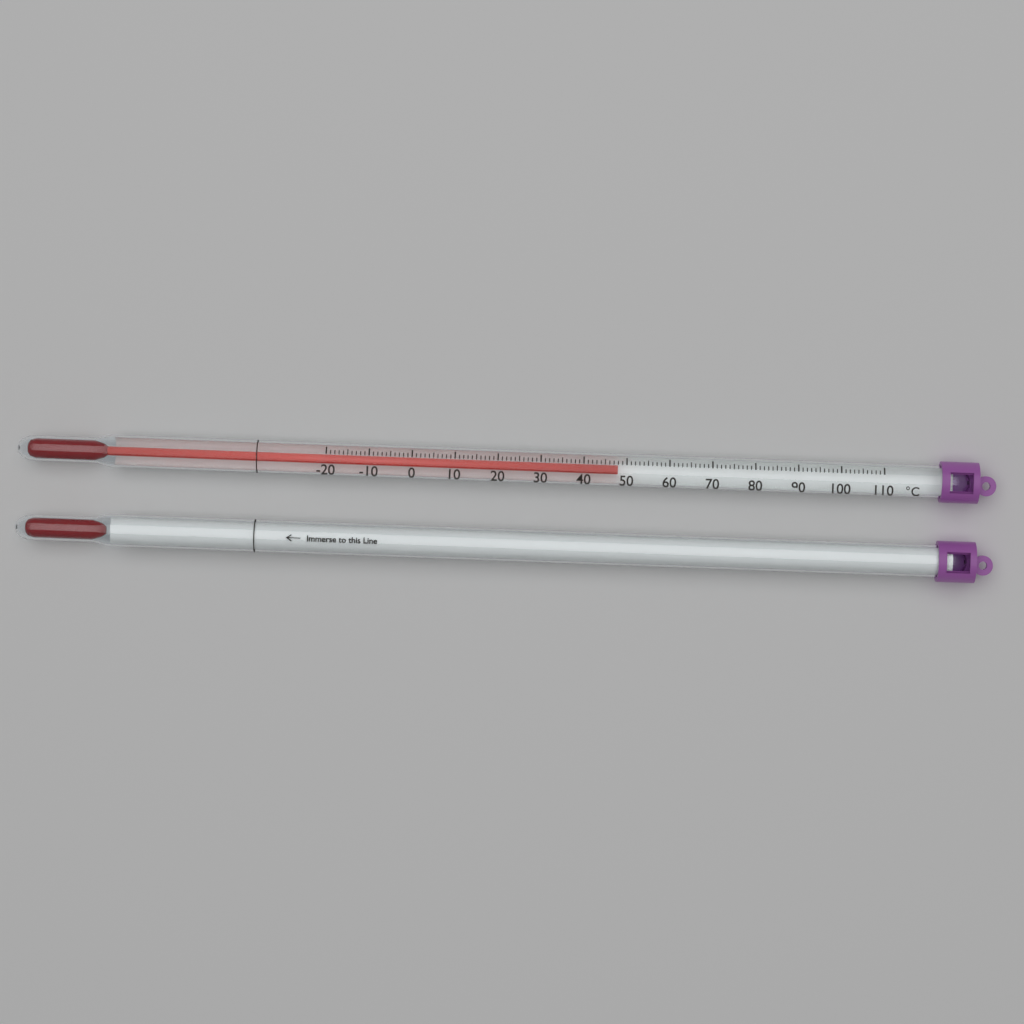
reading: 48 °C
